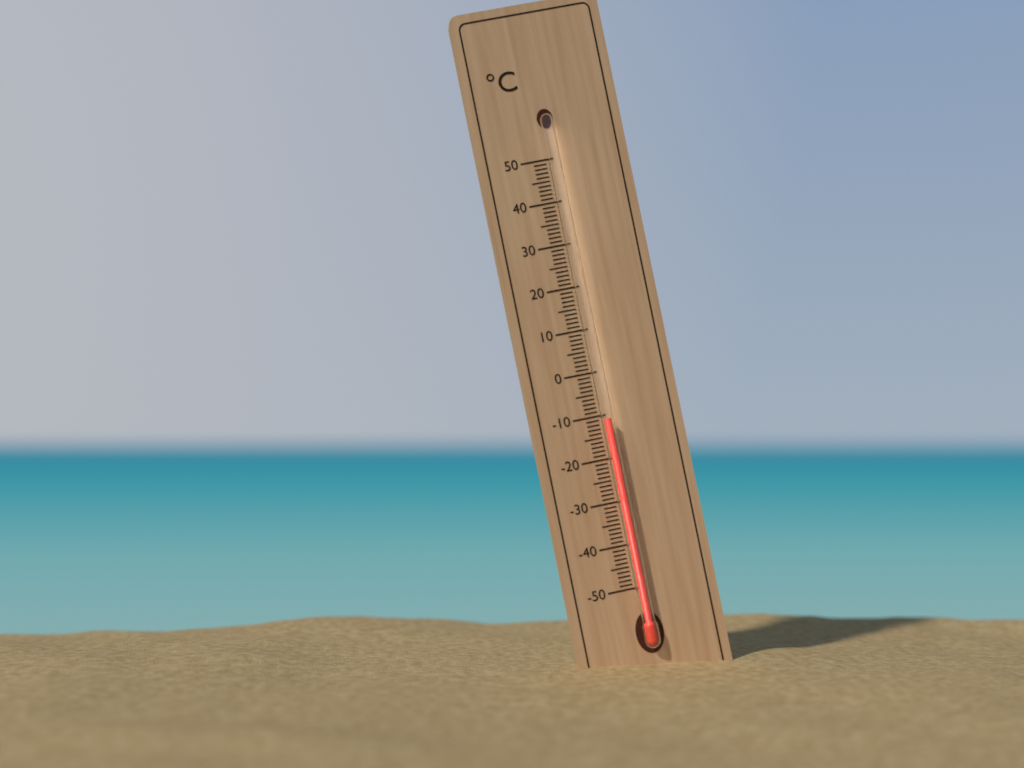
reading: -11 °C
